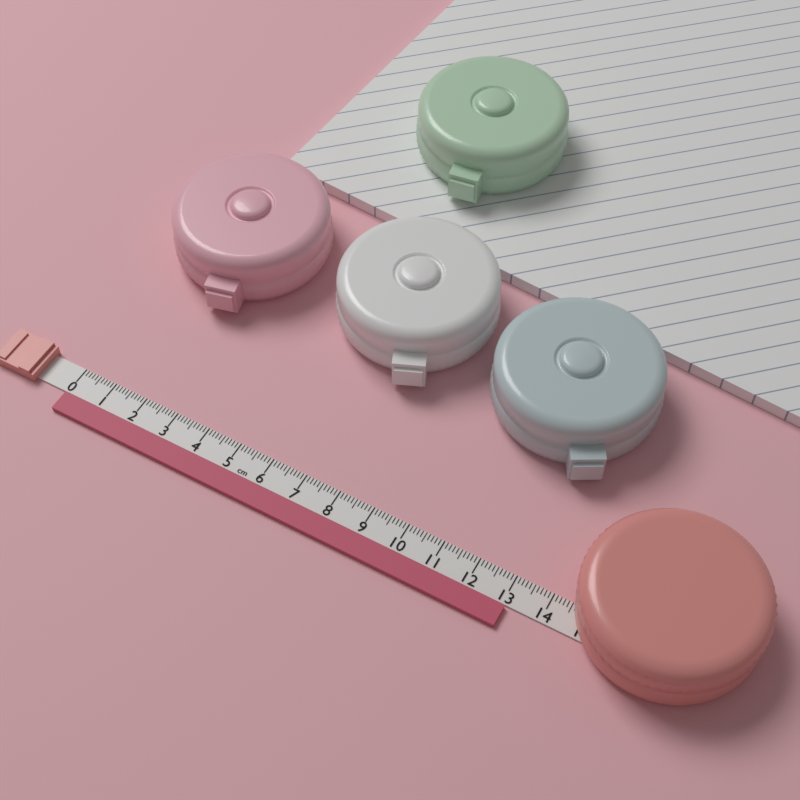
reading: 13.1 cm
